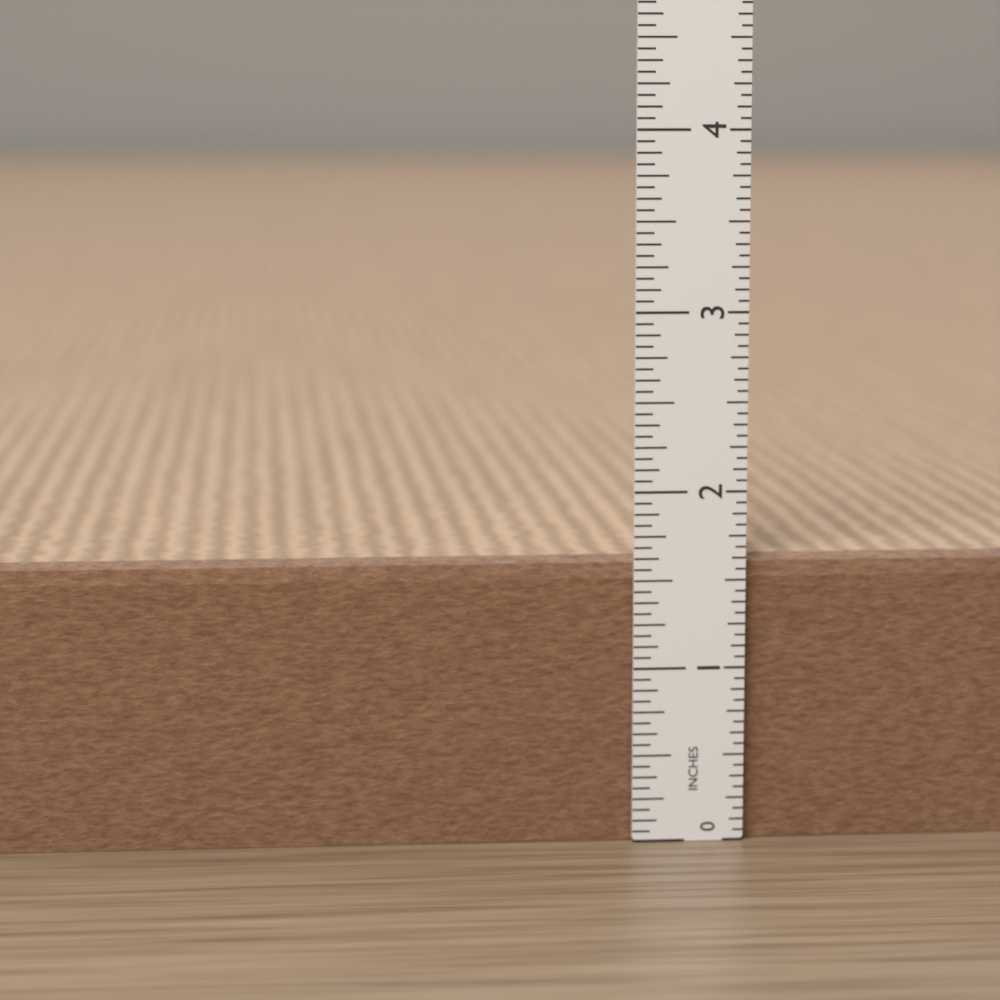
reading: 1.6250 in
